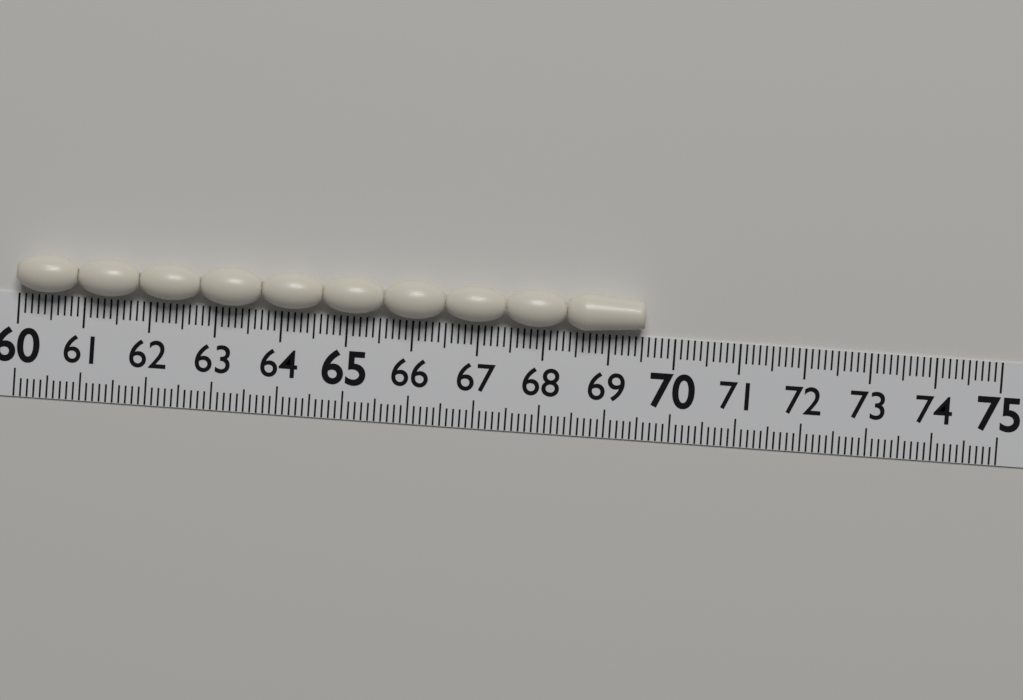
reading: 69.5 (no unit)
